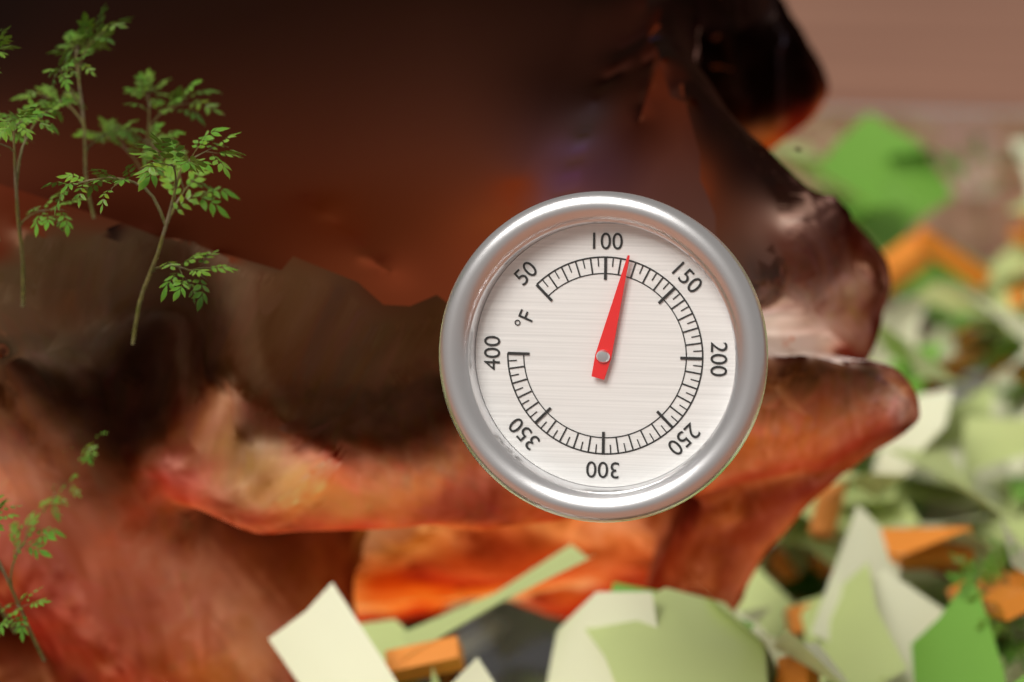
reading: 115 °F
